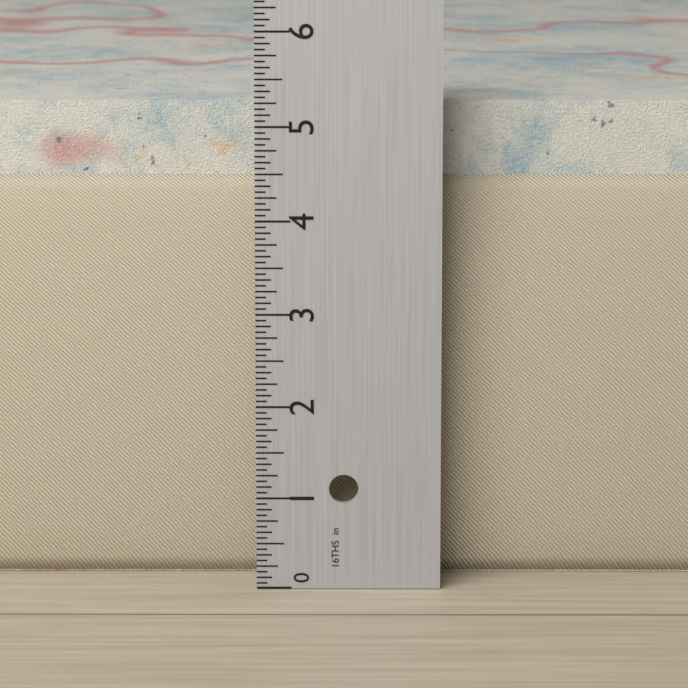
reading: 5.1875 in
